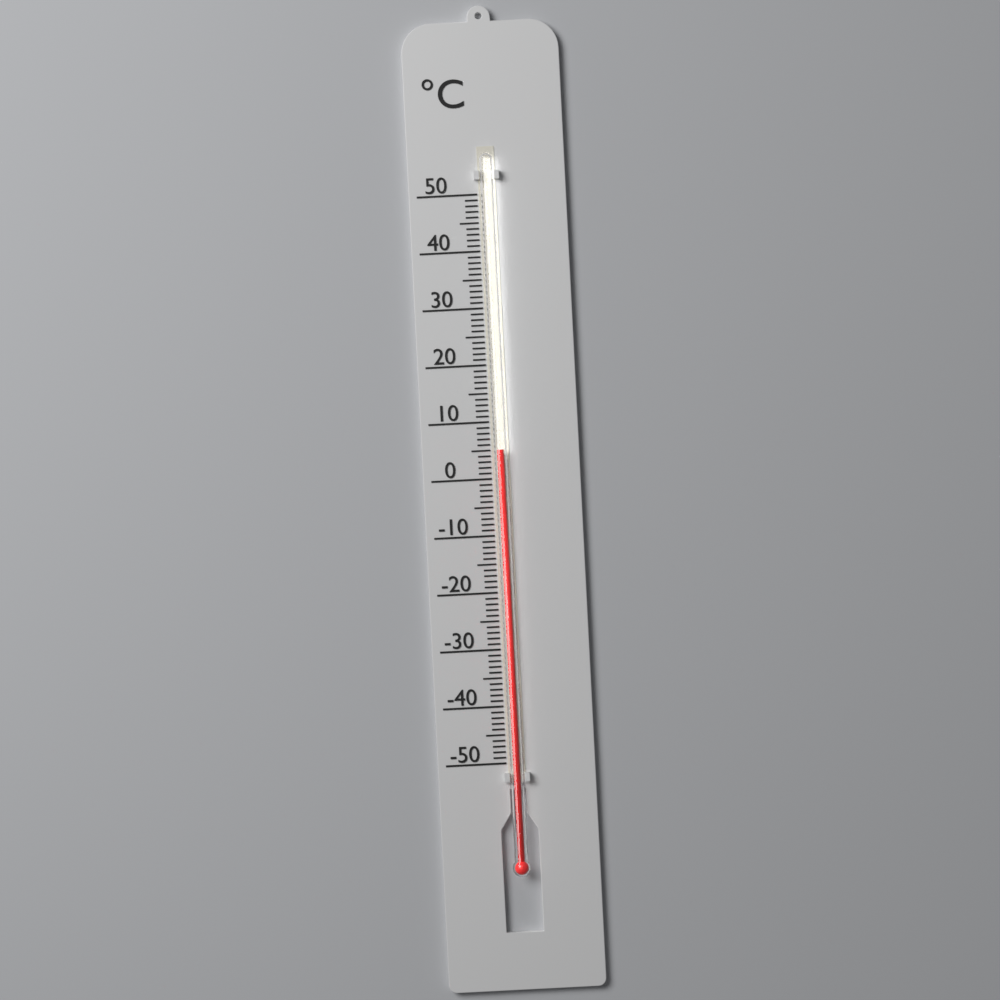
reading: 5 °C
